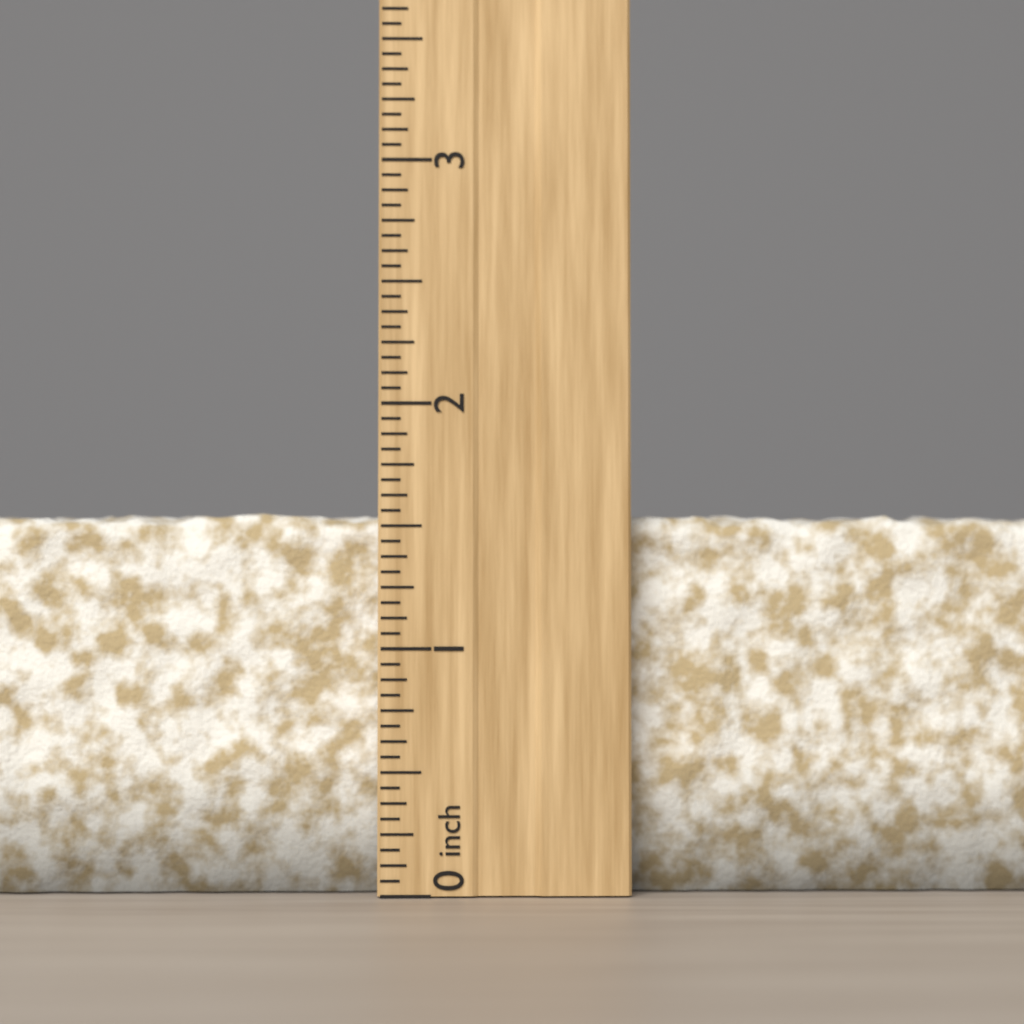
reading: 1.5625 inch
